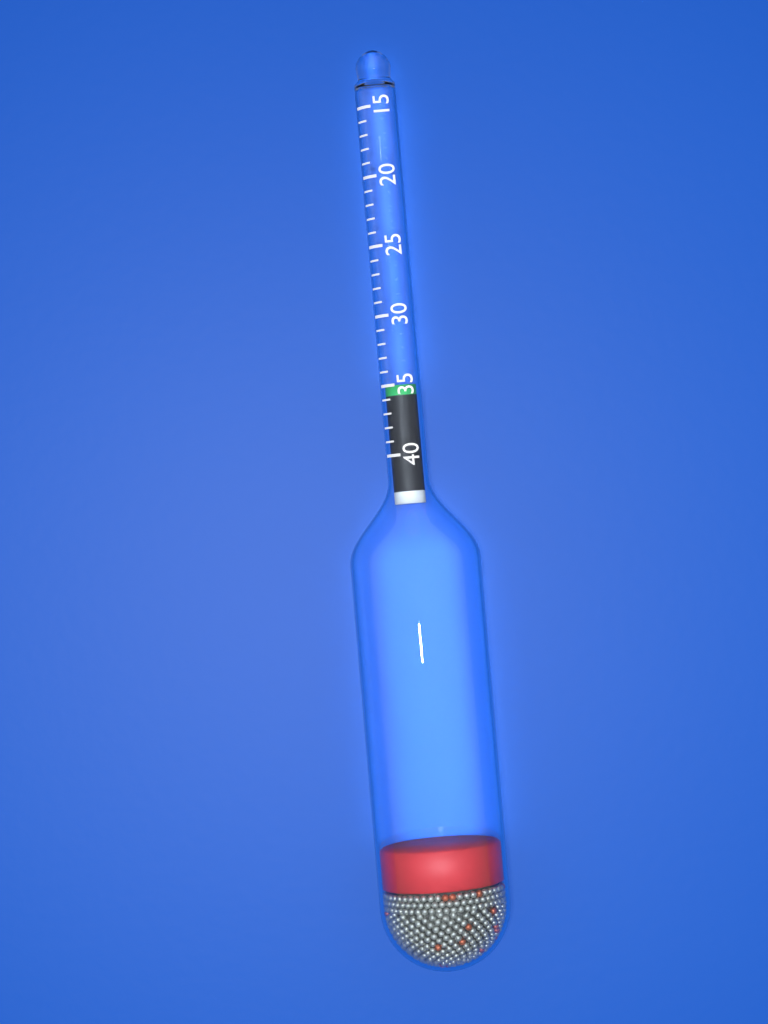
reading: 35 (no unit)
